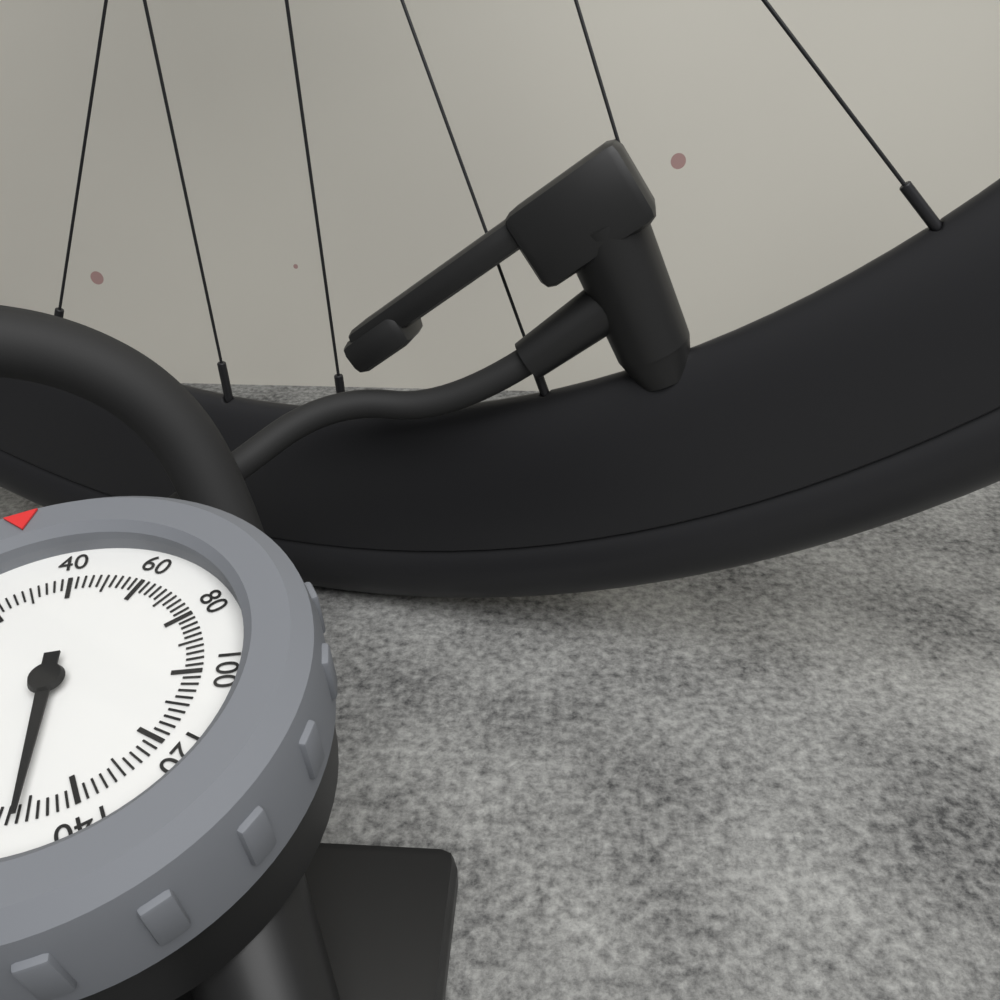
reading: 152 psi
